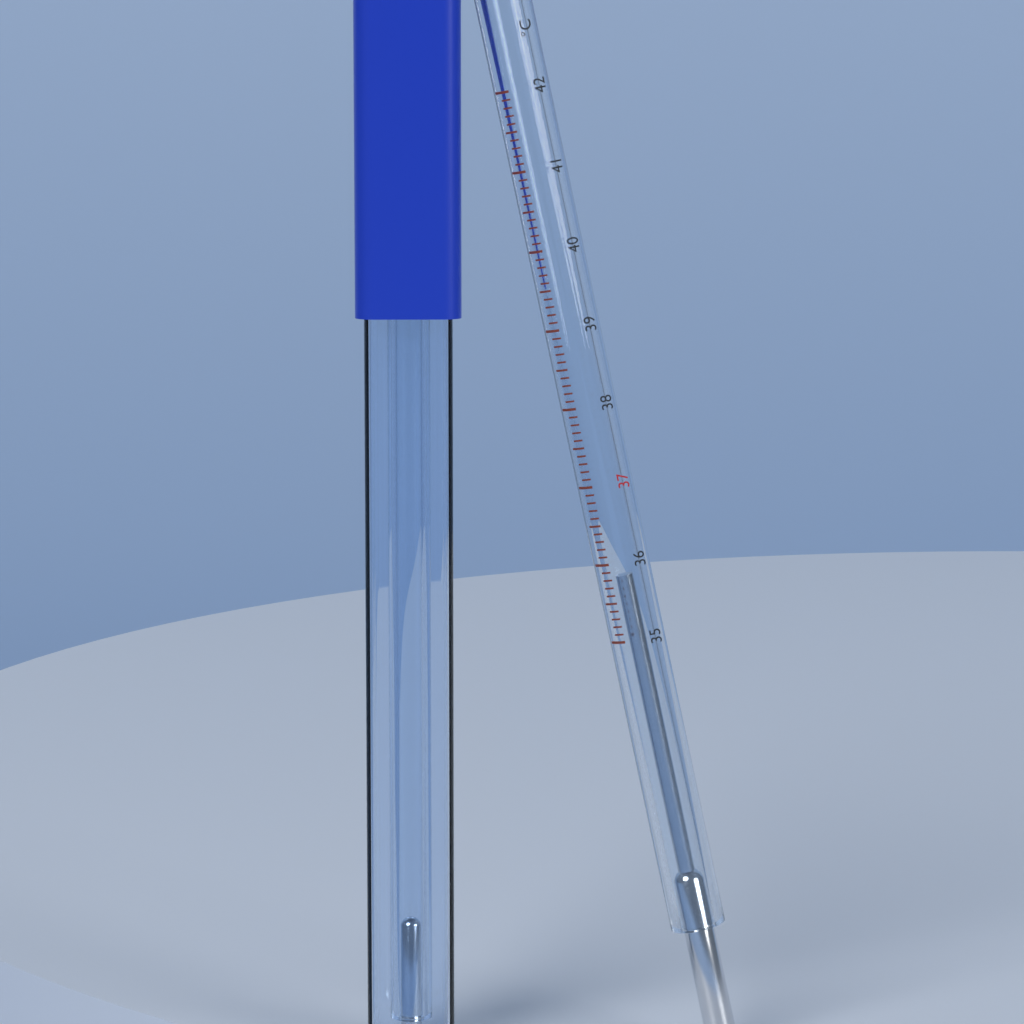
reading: 35.8 °C
